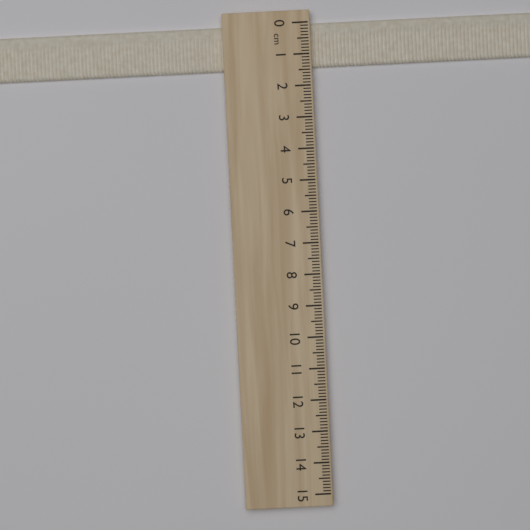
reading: 1.4 cm
